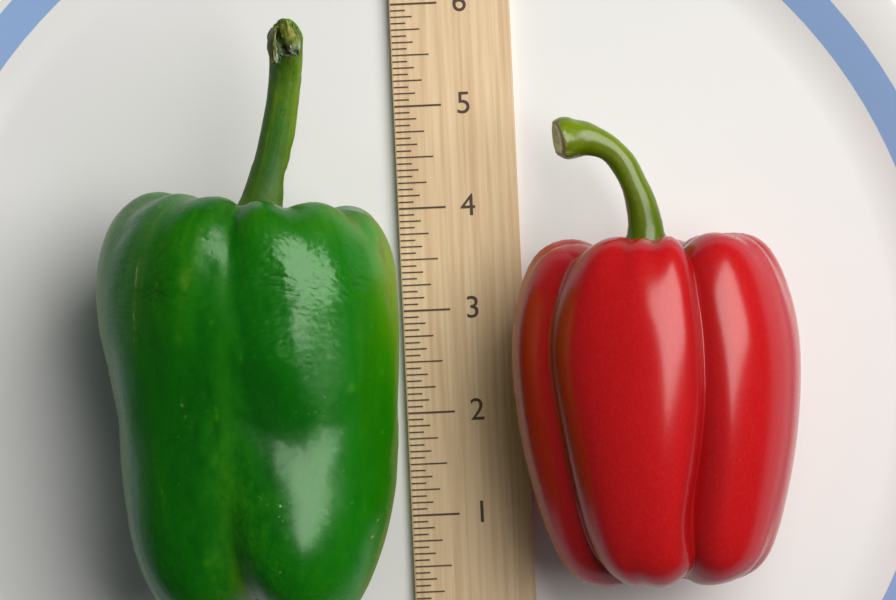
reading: 5.7500 (no unit)
